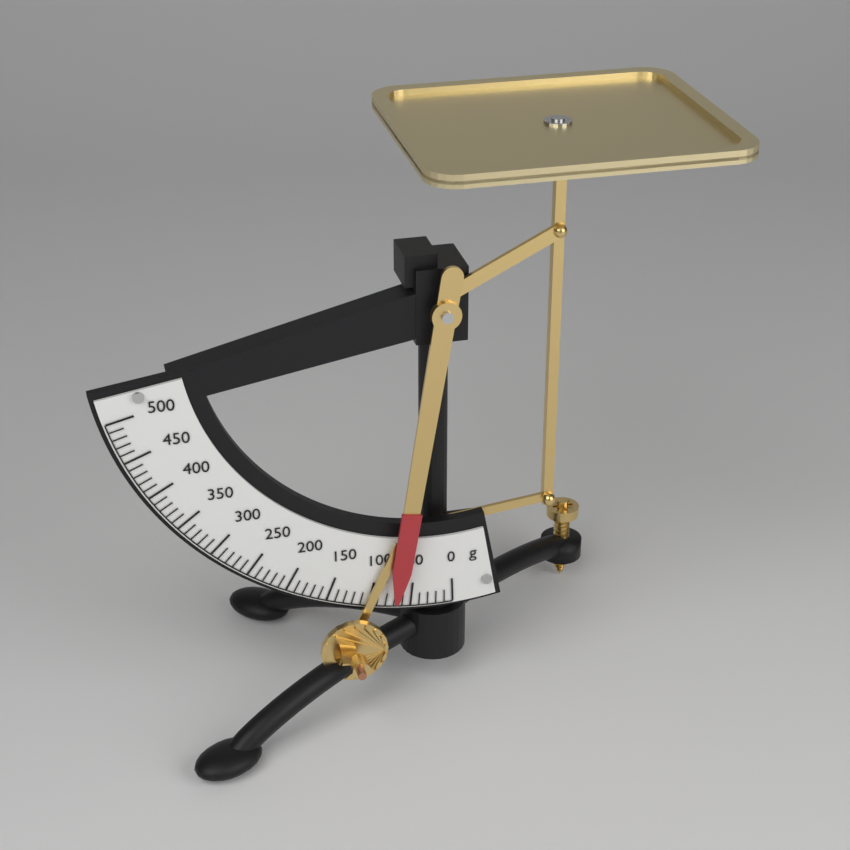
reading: 70 g
